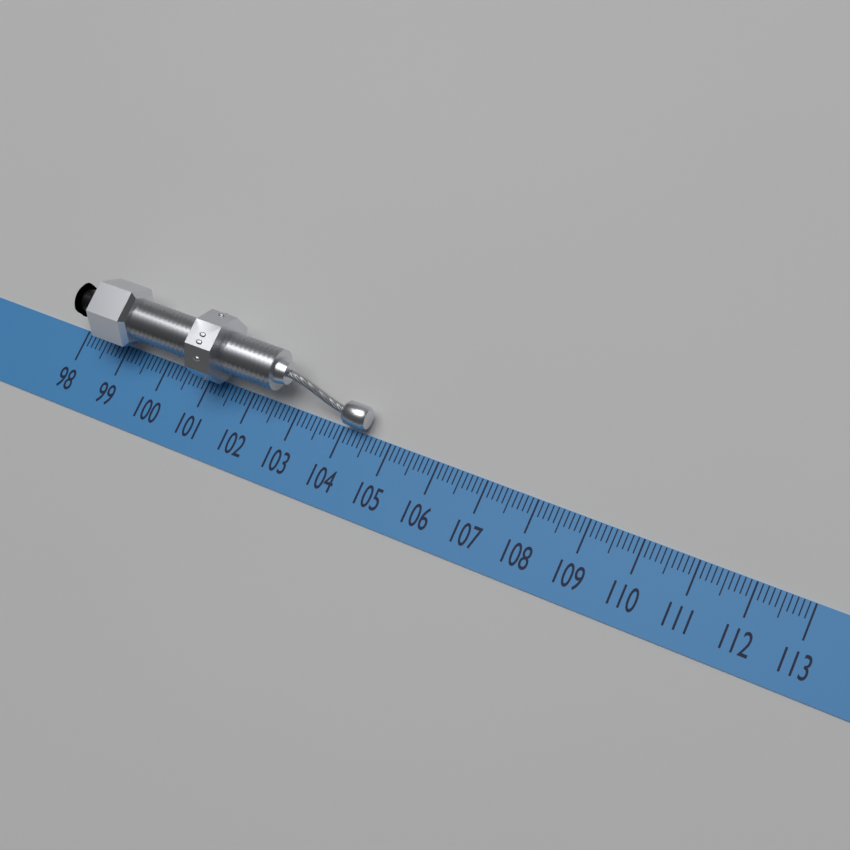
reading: 104.5 (no unit)
